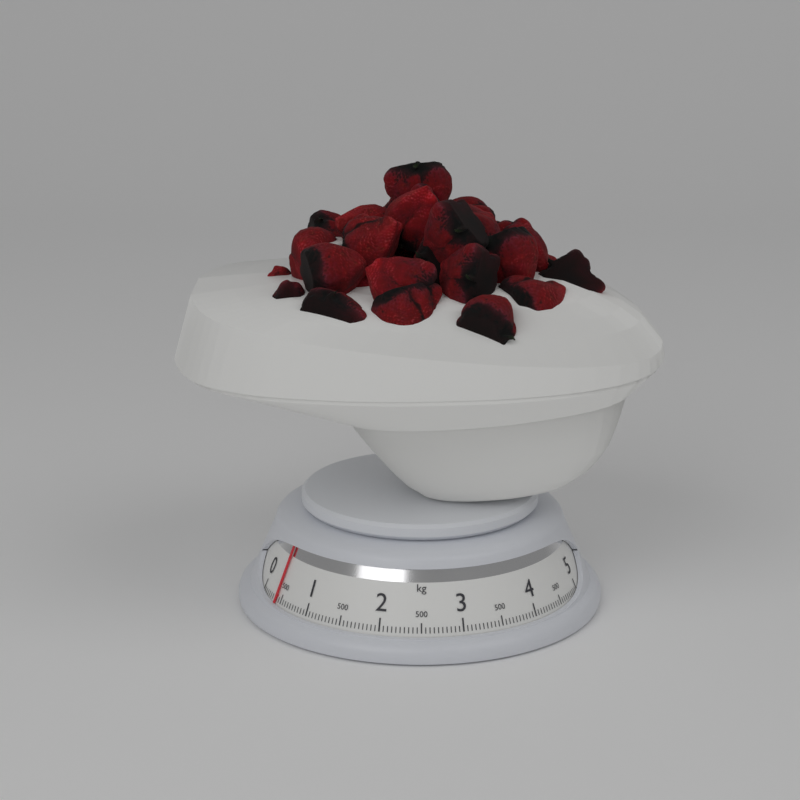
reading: 0.40 kg
